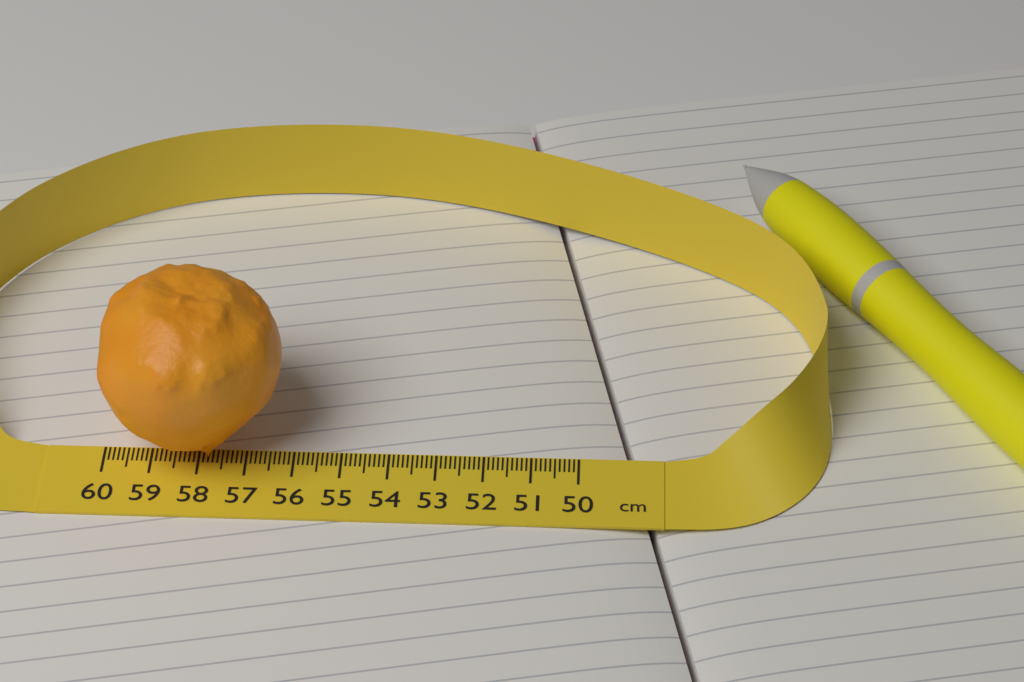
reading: 56.2 cm
